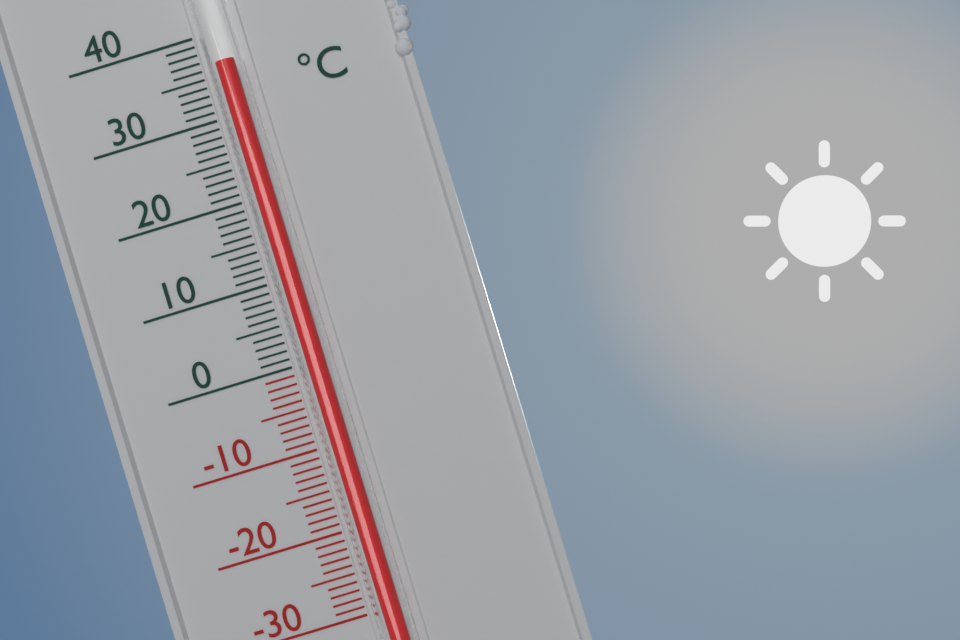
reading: 36 °C
